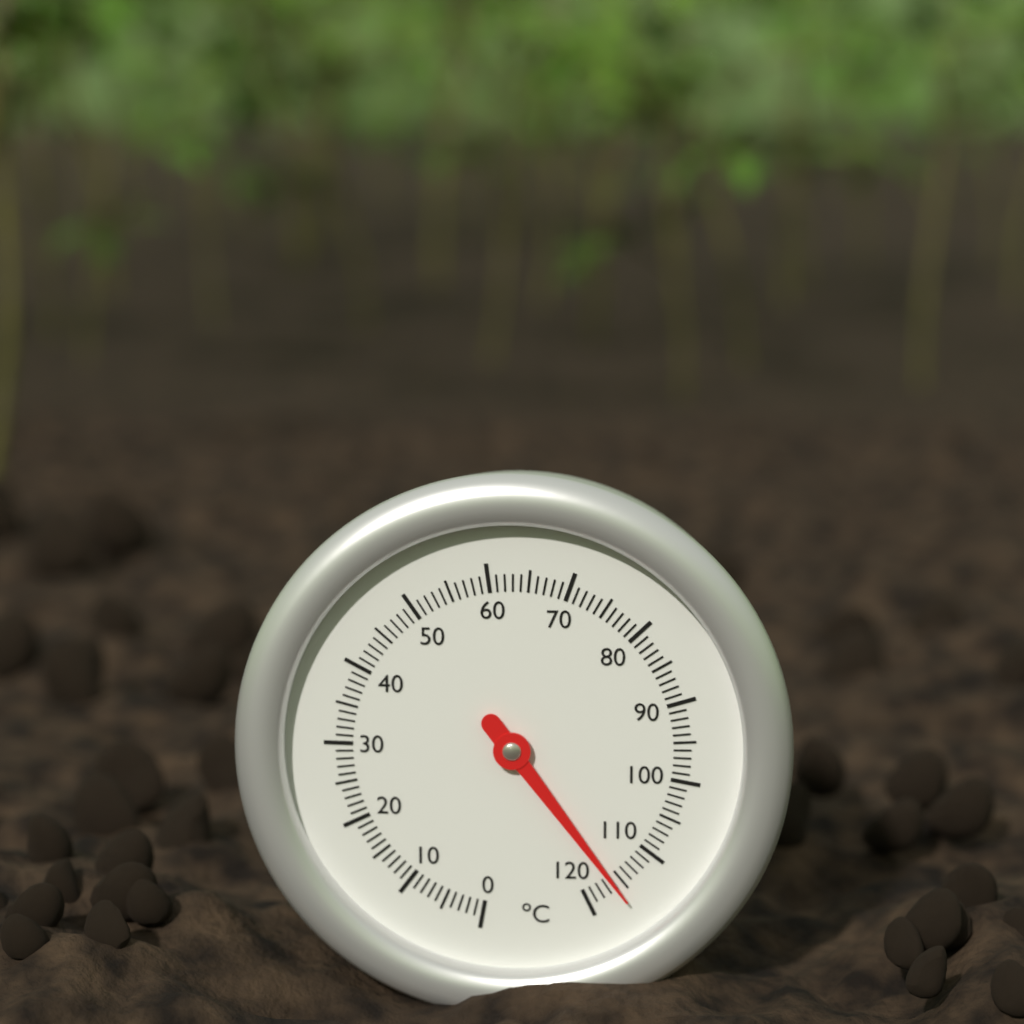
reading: 116 °C
